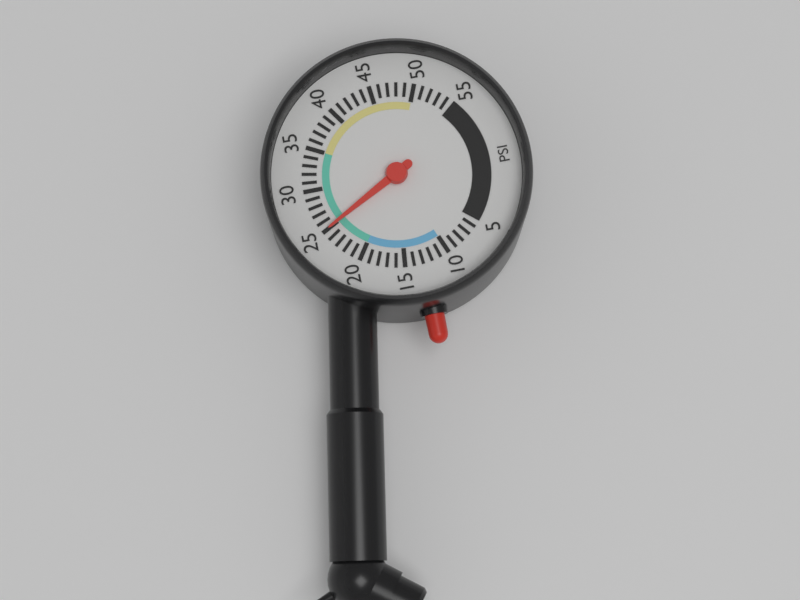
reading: 25 psi
